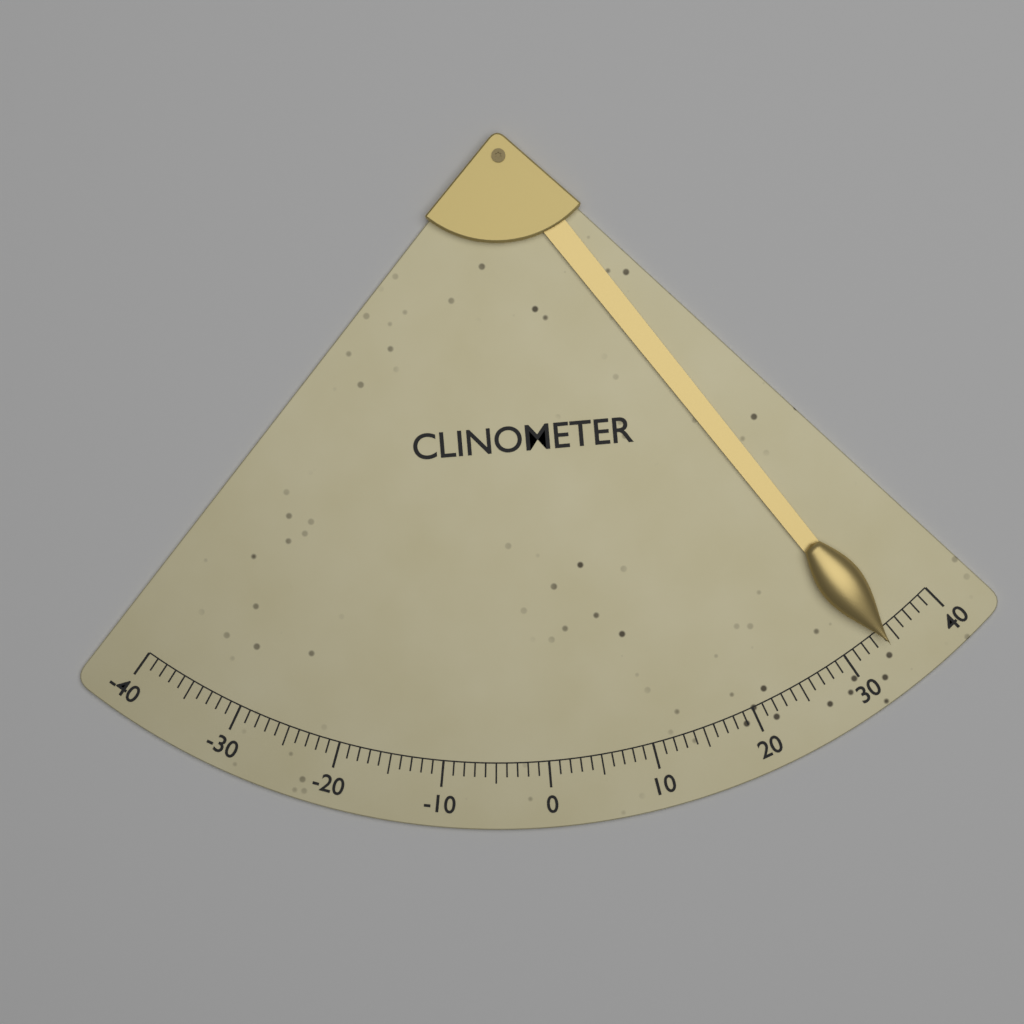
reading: 34 (no unit)
